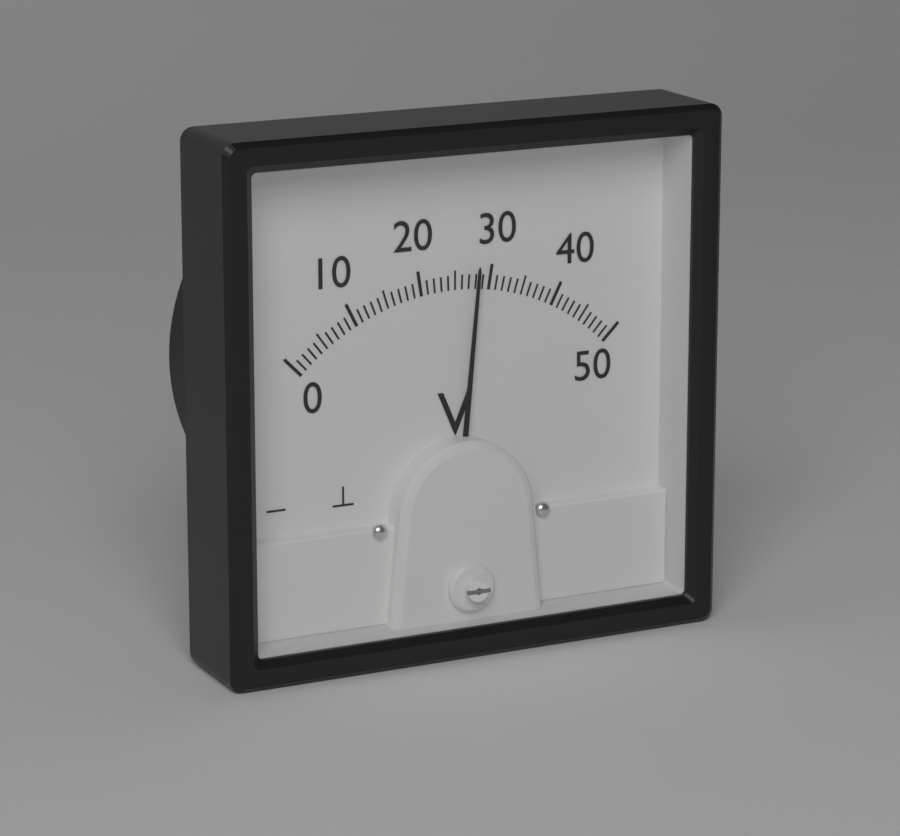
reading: 28 V
